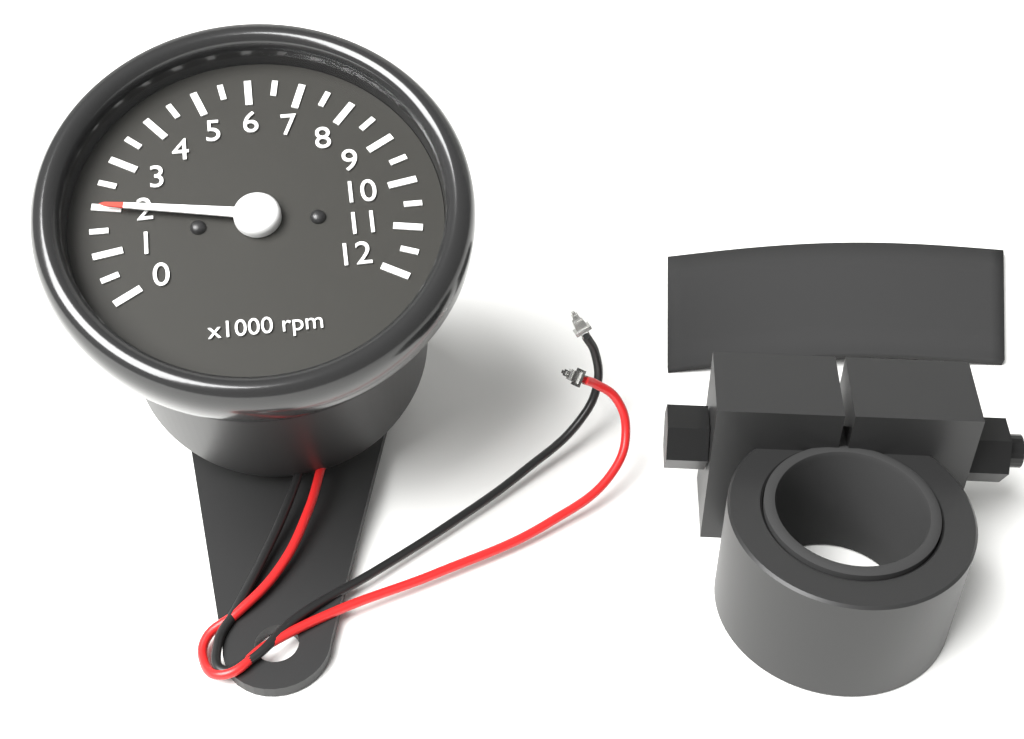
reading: 2.0 x1000 rpm
